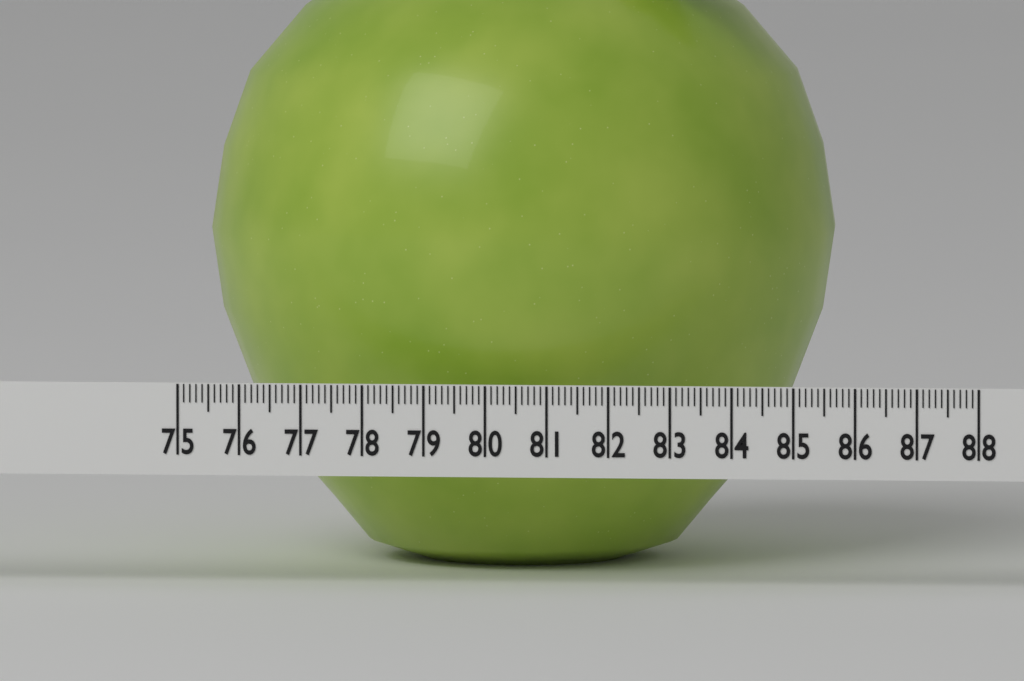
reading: 85.3 (no unit)
